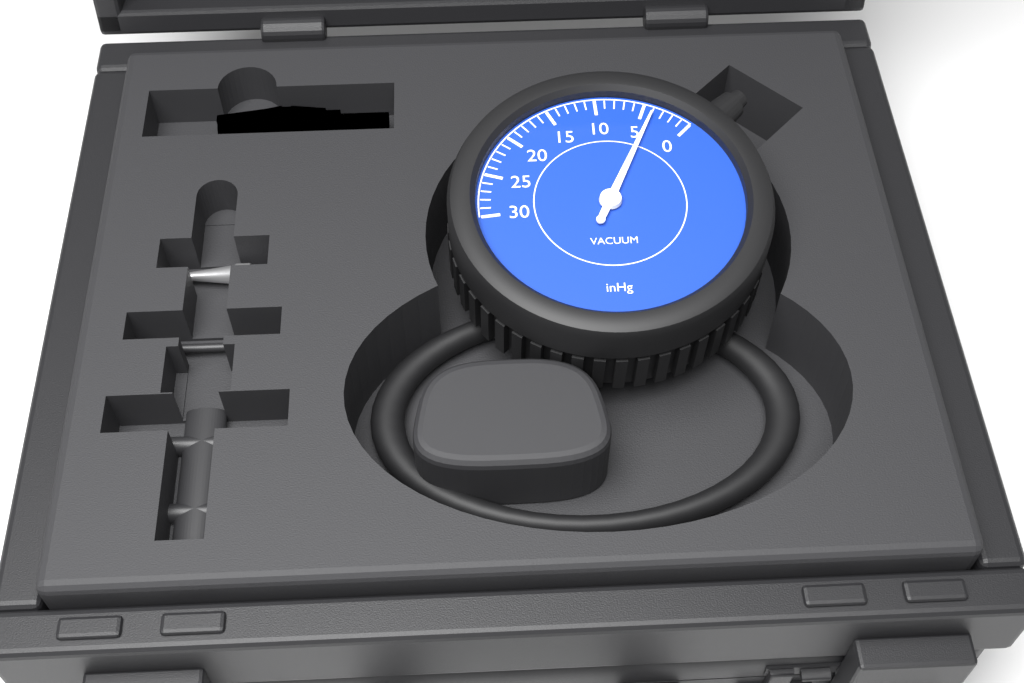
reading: 4 inHg
